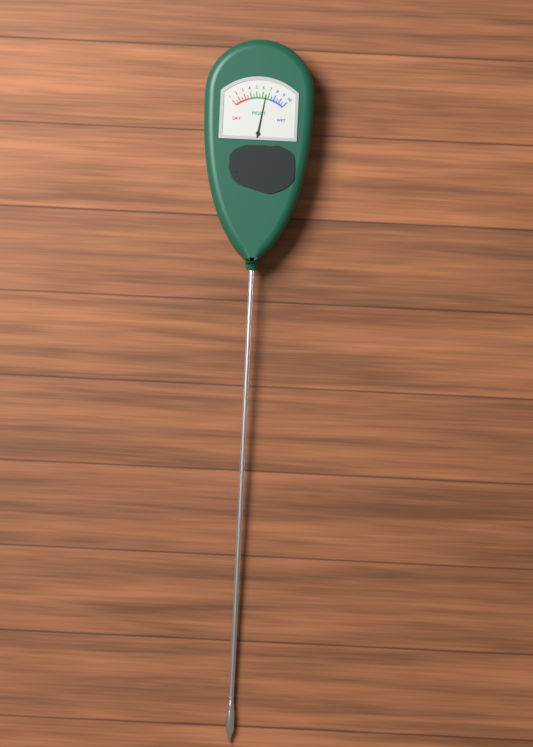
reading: 6.5 (no unit)
